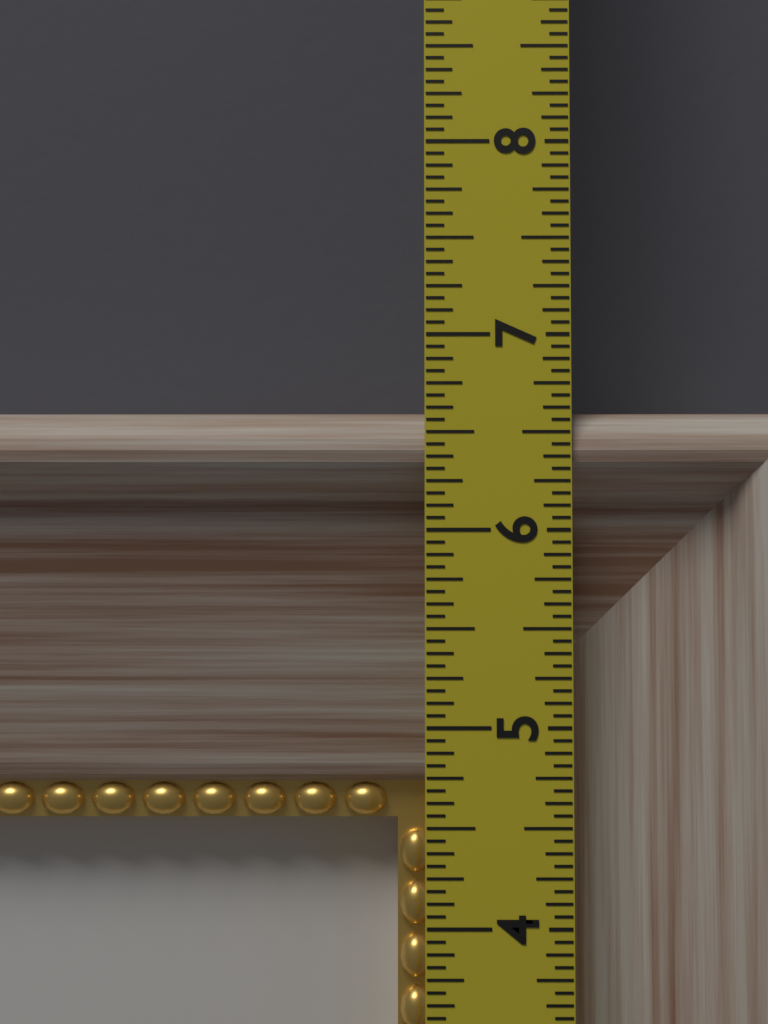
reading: 6.6250 in
